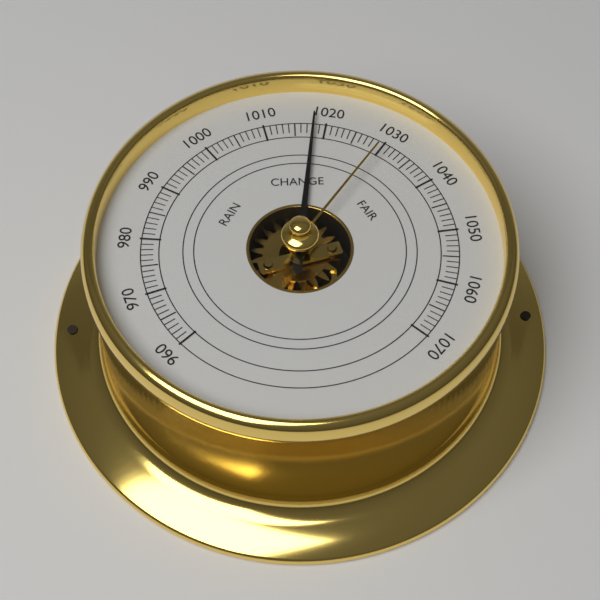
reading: 1018 (no unit)
